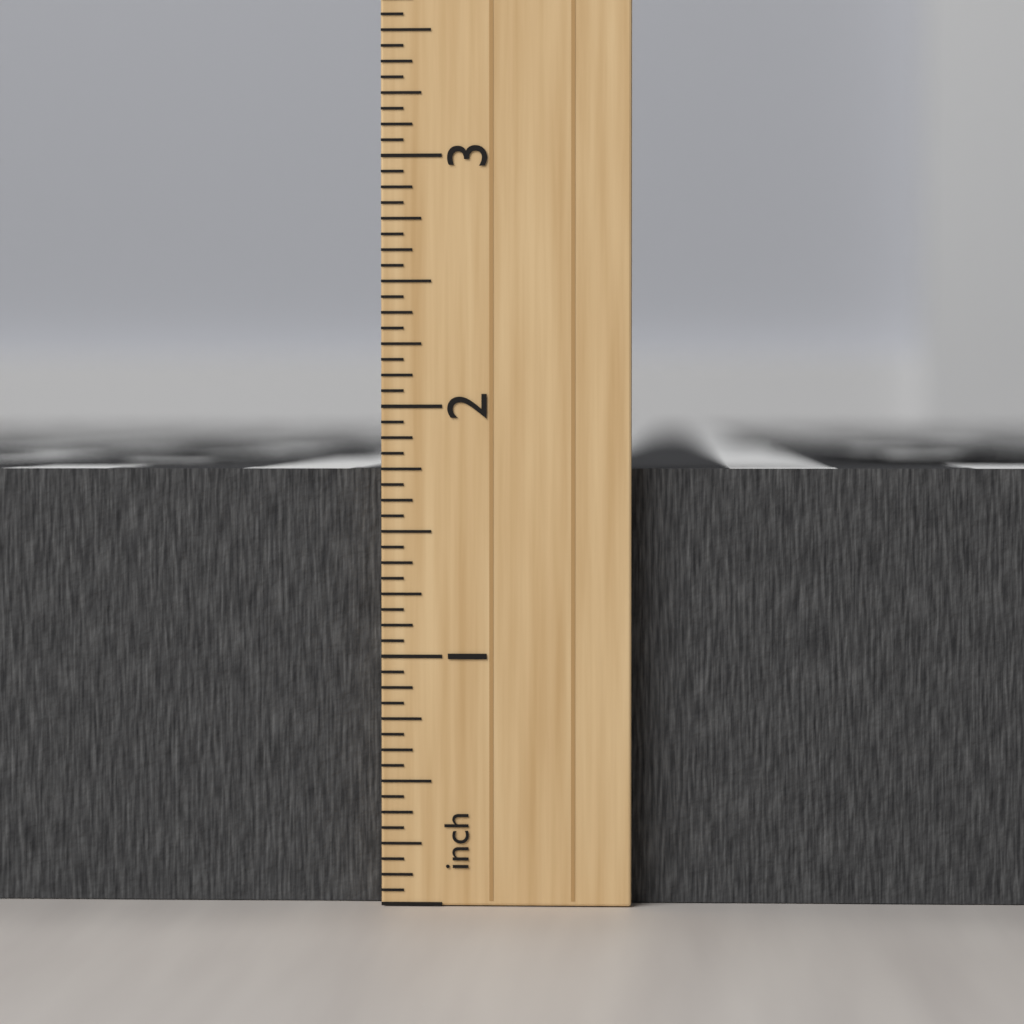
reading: 1.7500 inch
